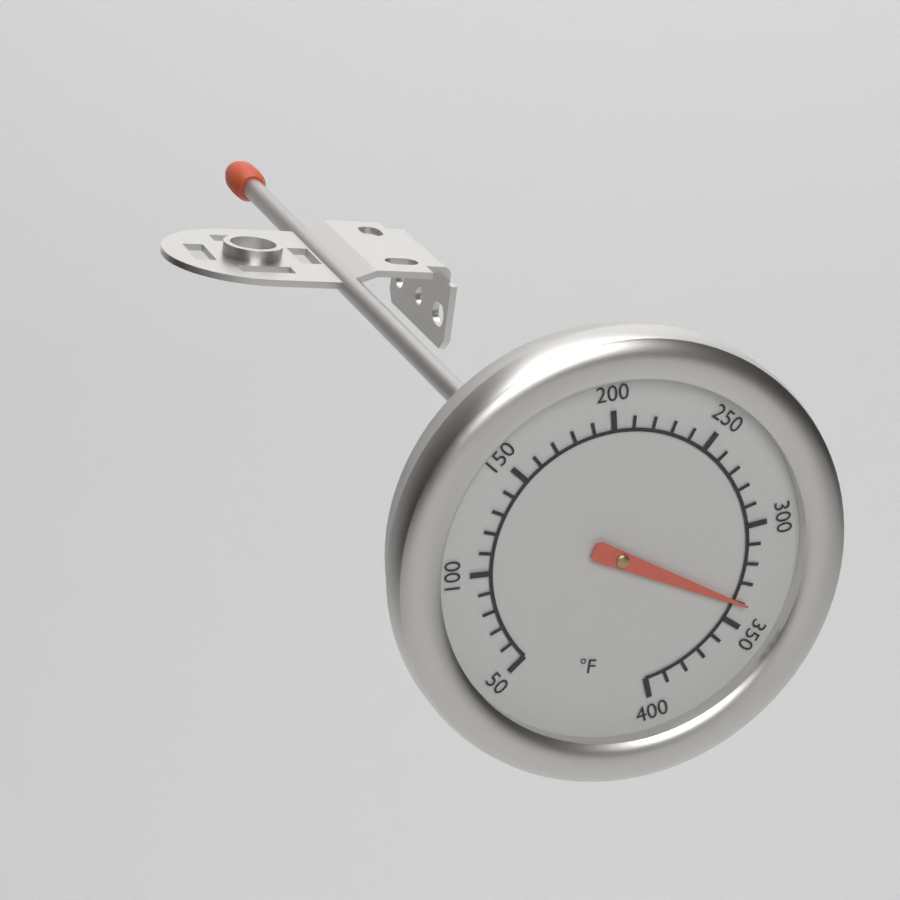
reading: 340 °F
